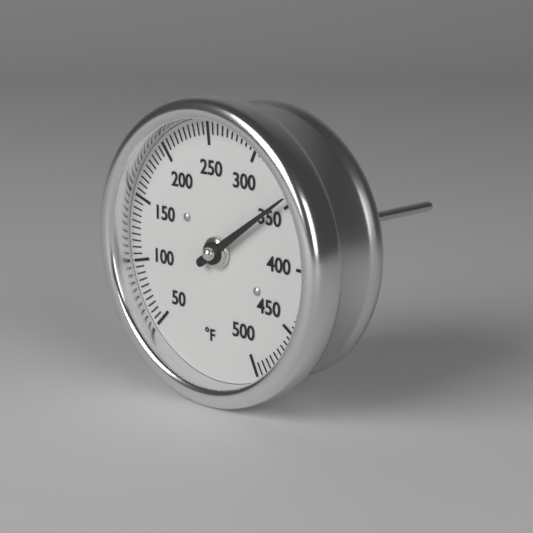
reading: 345 °F
